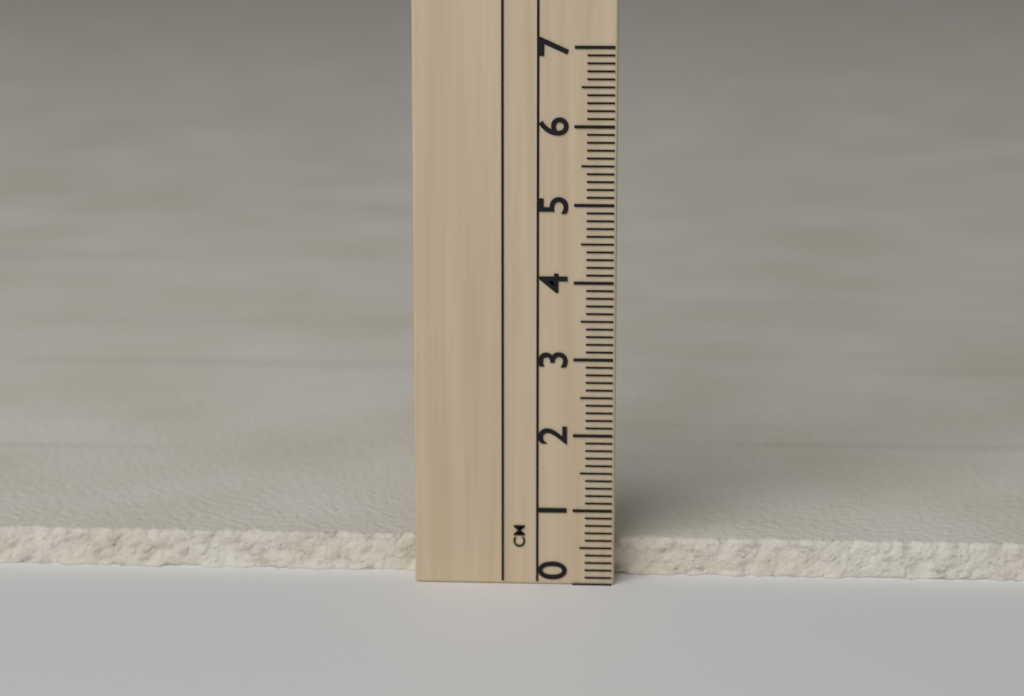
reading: 0.5 cm
